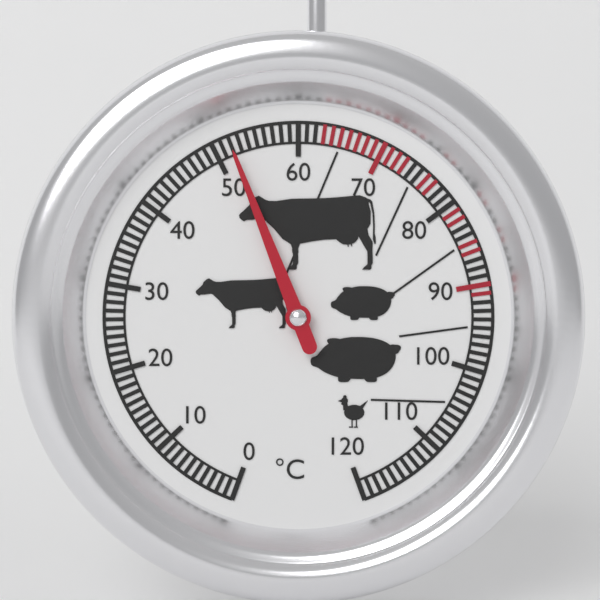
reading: 52 °C
